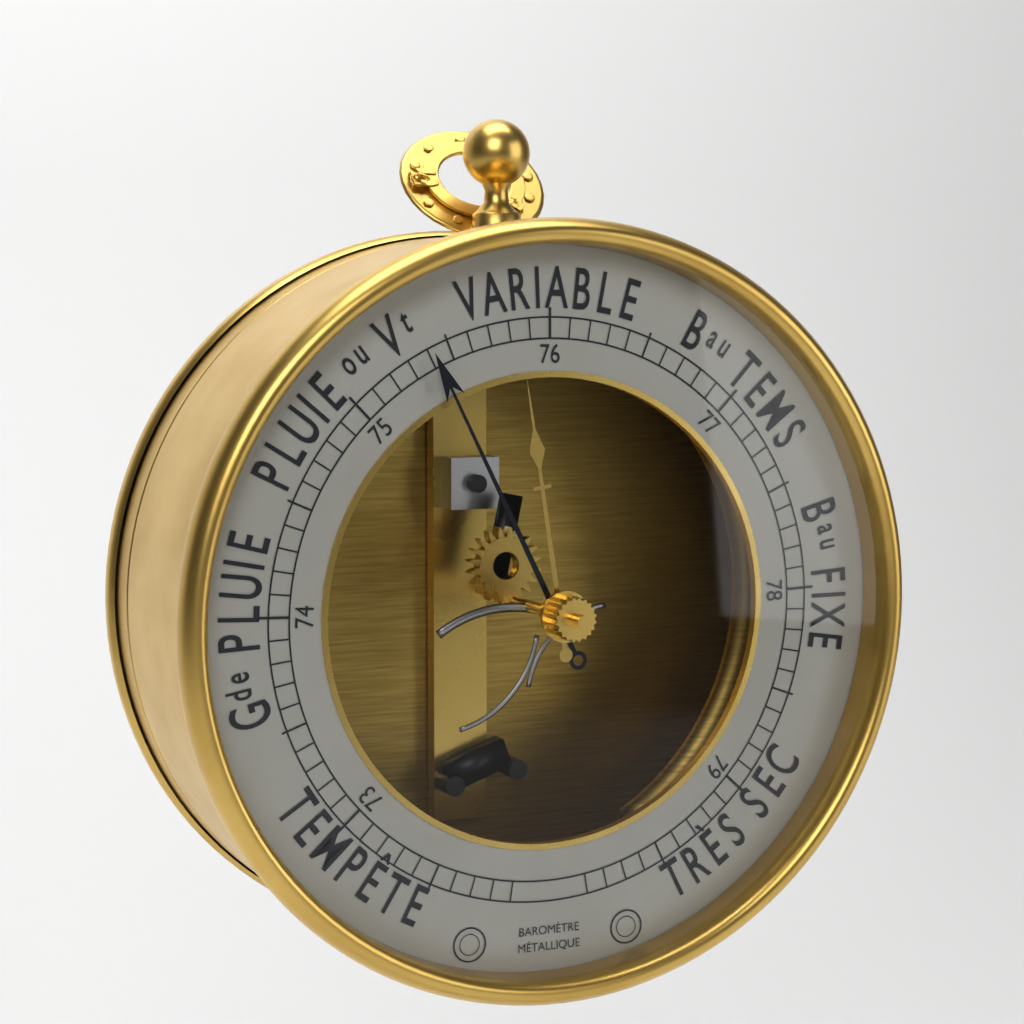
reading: 75.4 (no unit)
